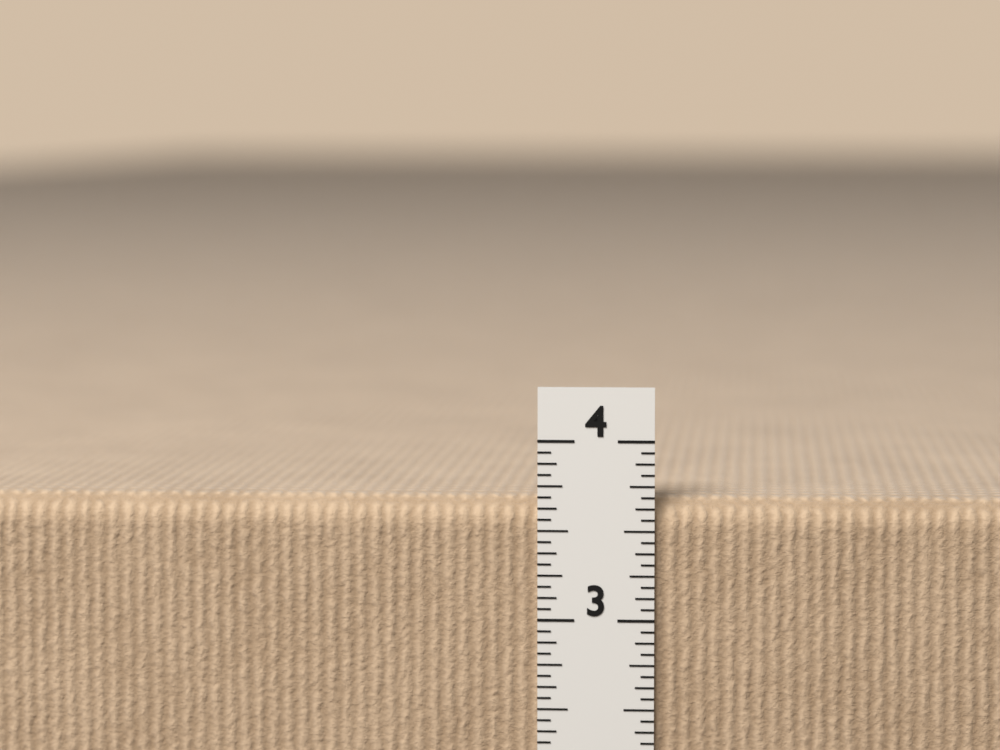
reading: 3.6875 in
